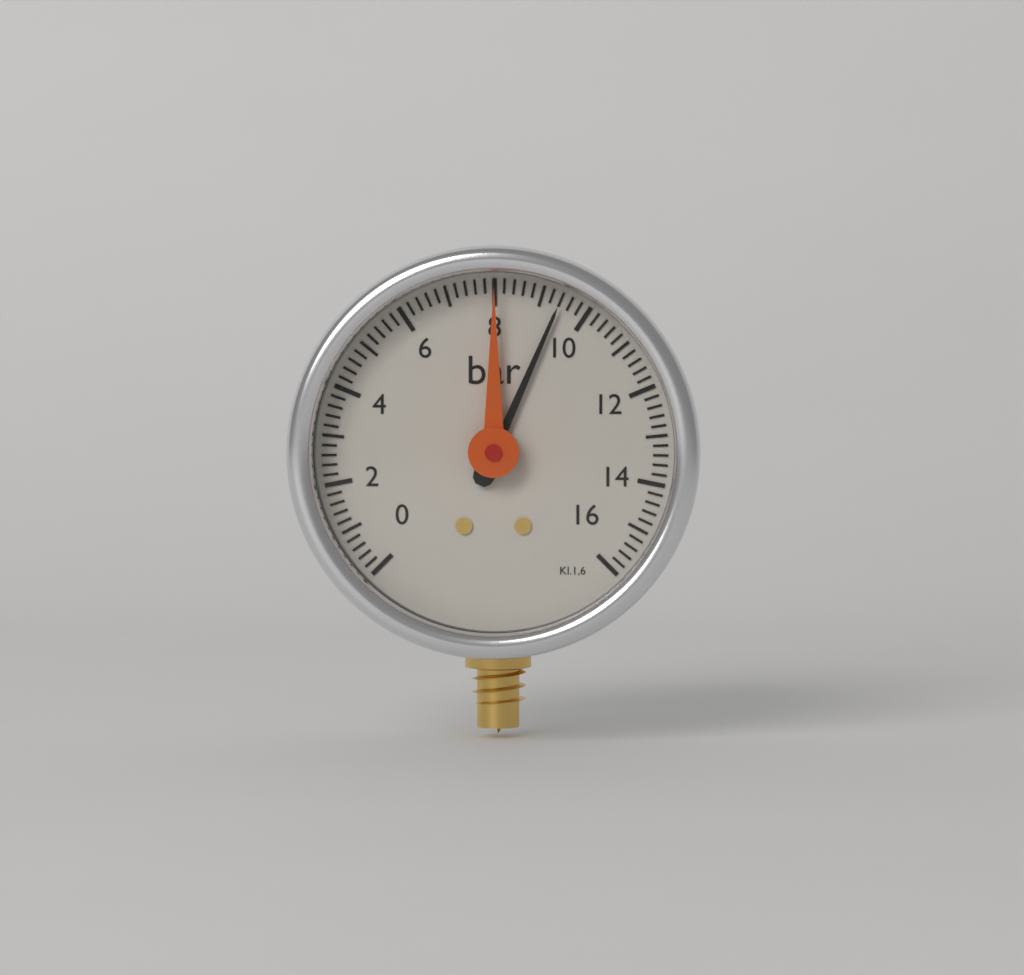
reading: 9.4 bar
